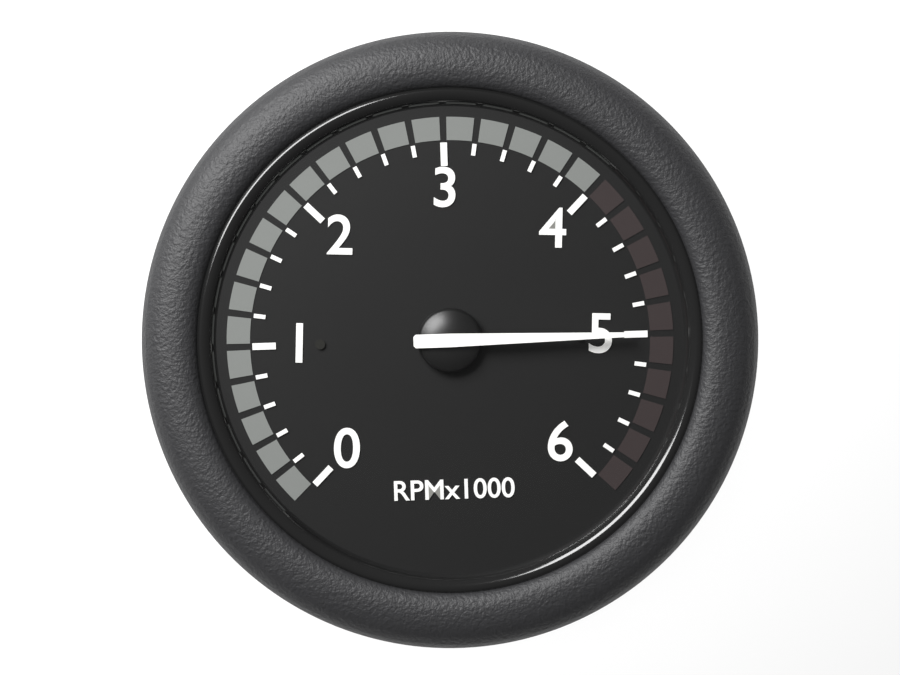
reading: 5000 RPM
